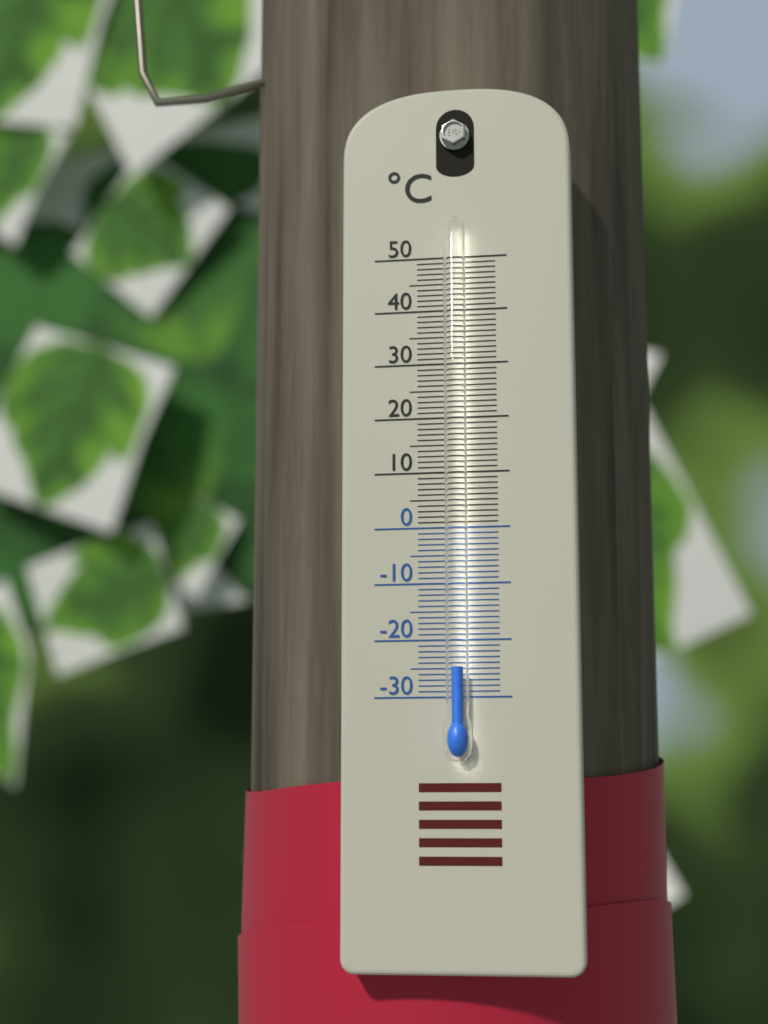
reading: -25 °C
